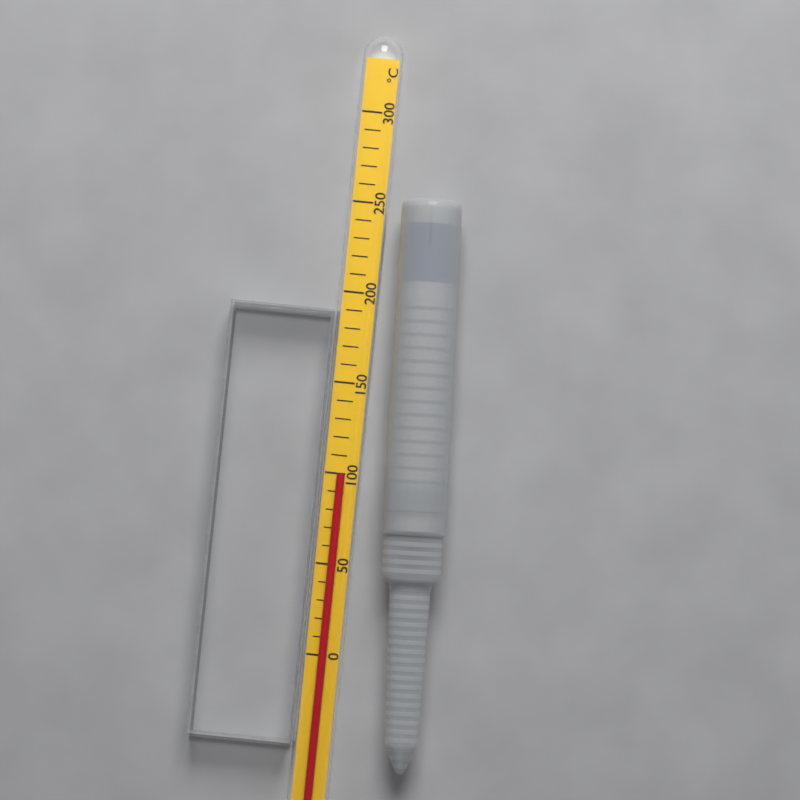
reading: 100 °C
